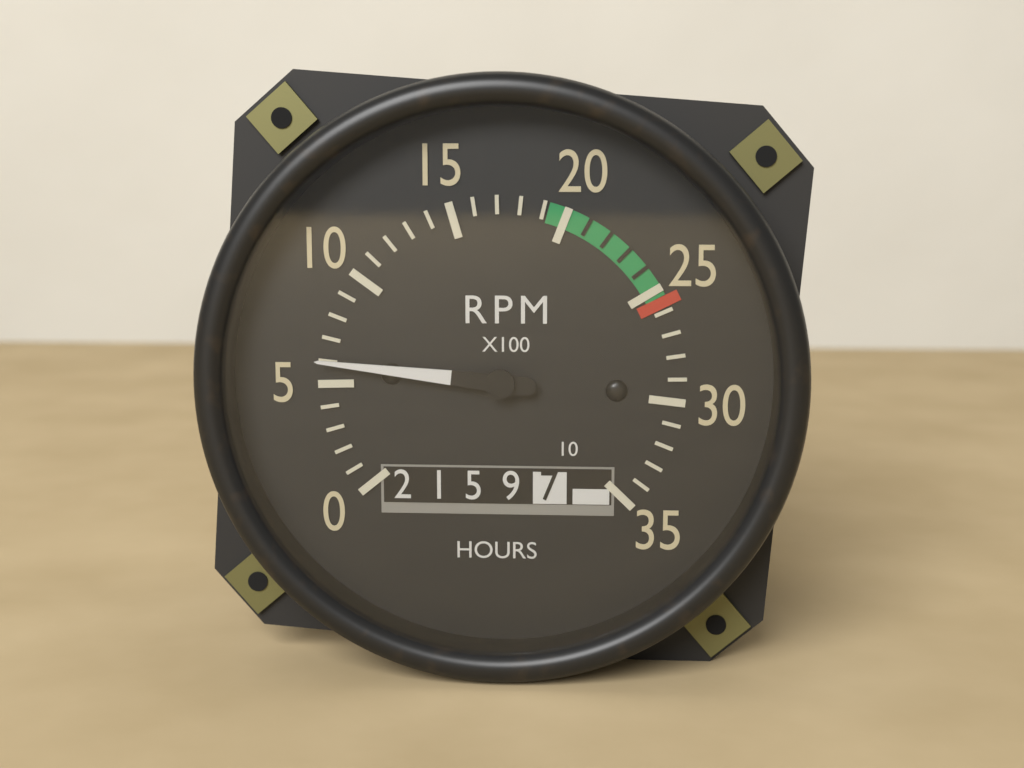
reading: 6 RPM x100
